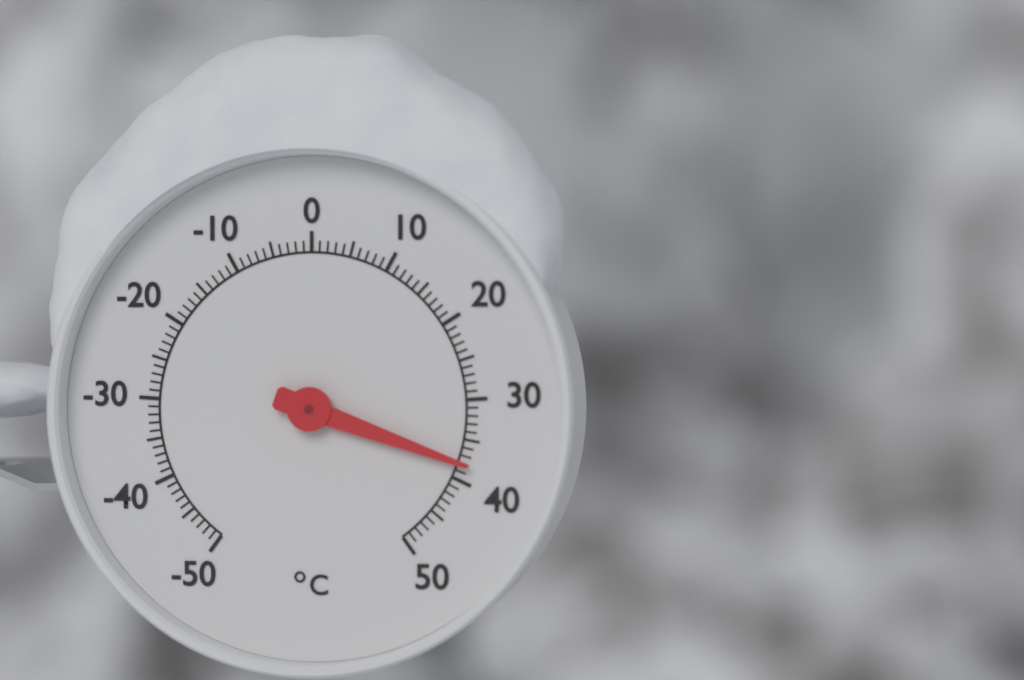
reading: 38 °C
